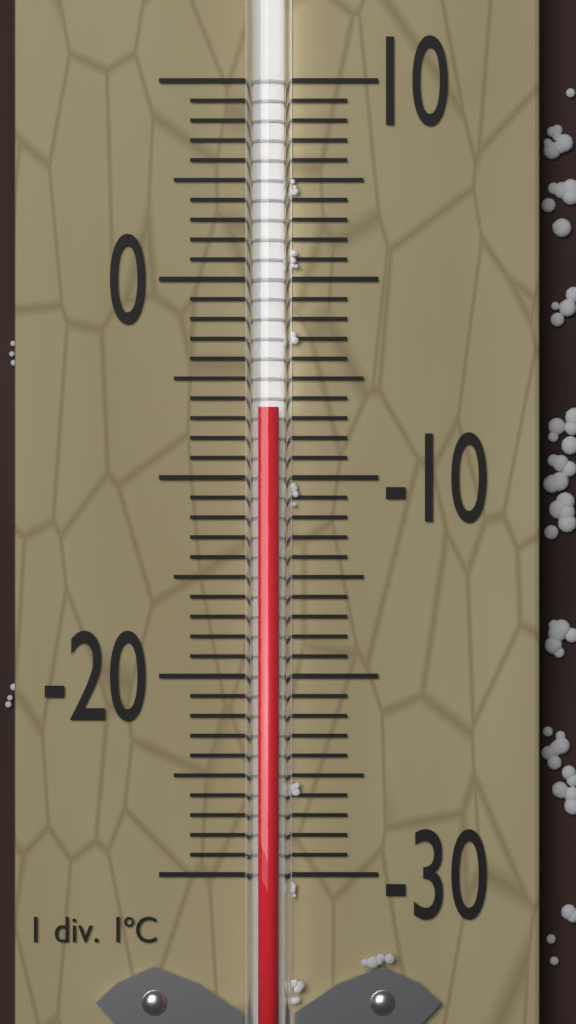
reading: -6.5 °C
